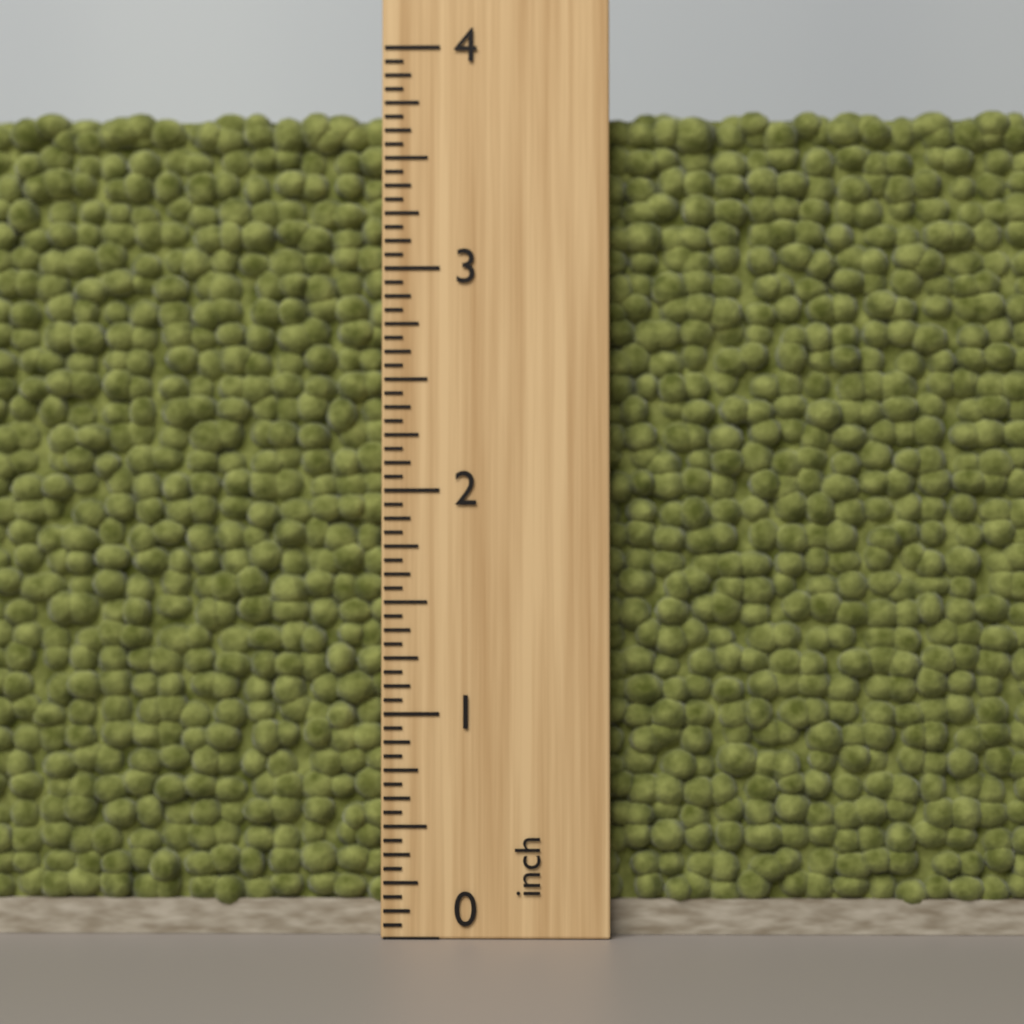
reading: 3.7500 inch
